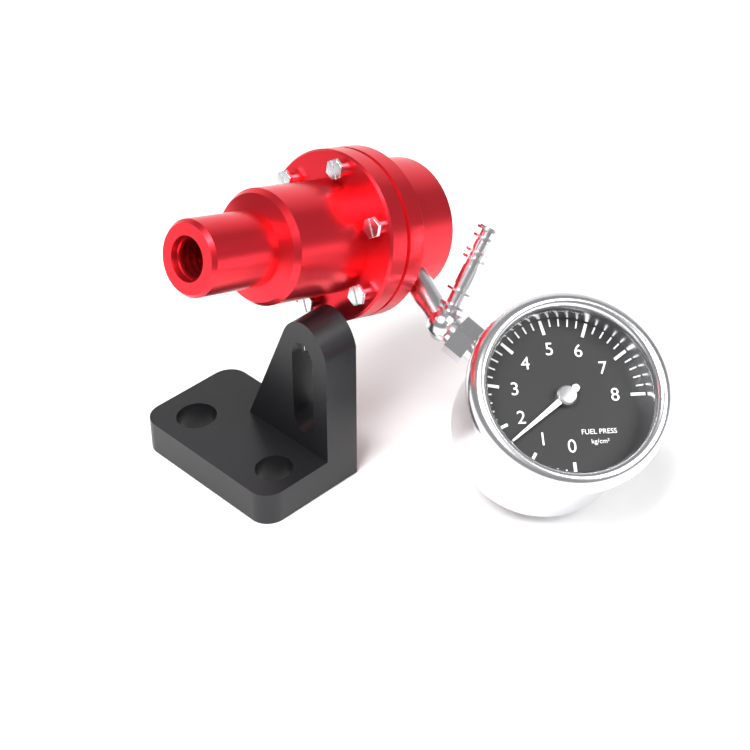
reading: 1.6 kg/cm²
